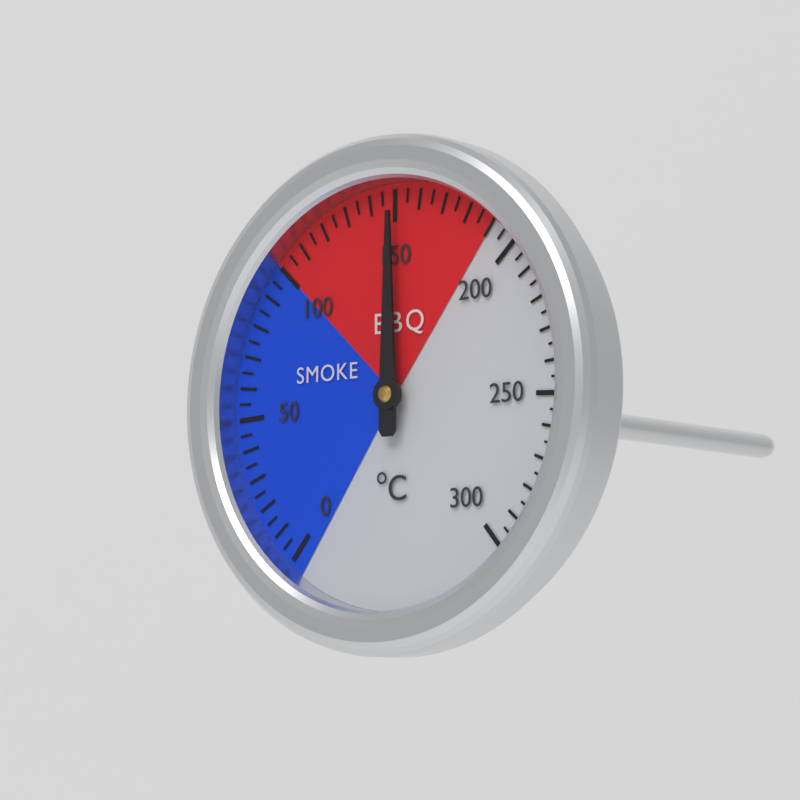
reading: 150 °C
